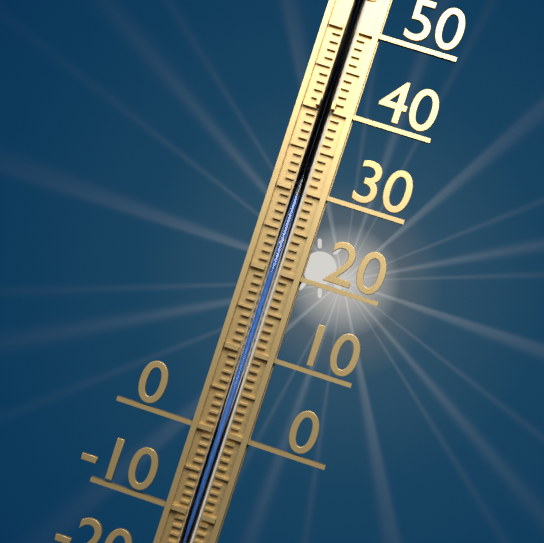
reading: 29 °C
